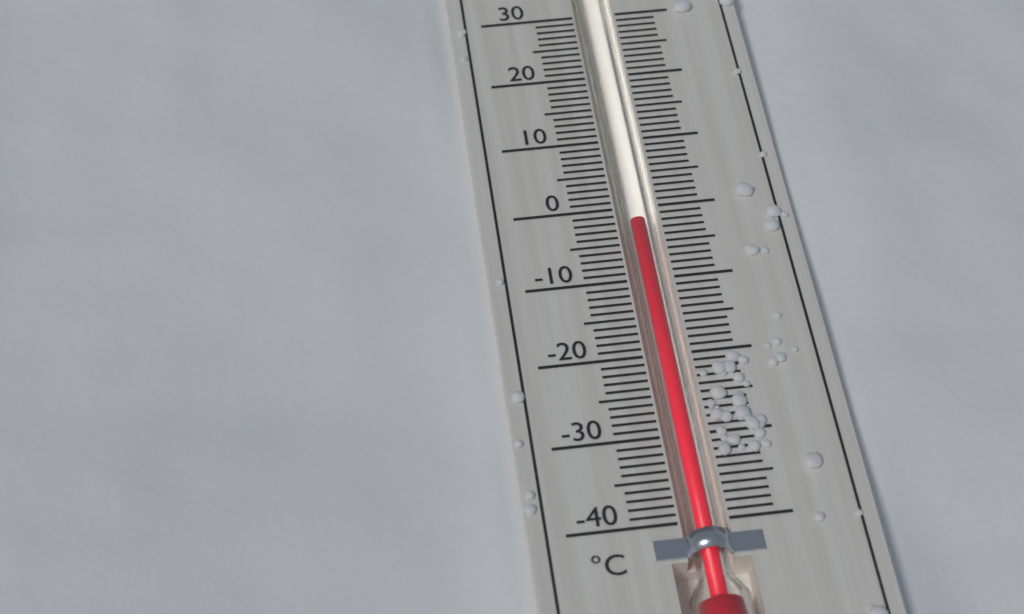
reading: -2 °C
